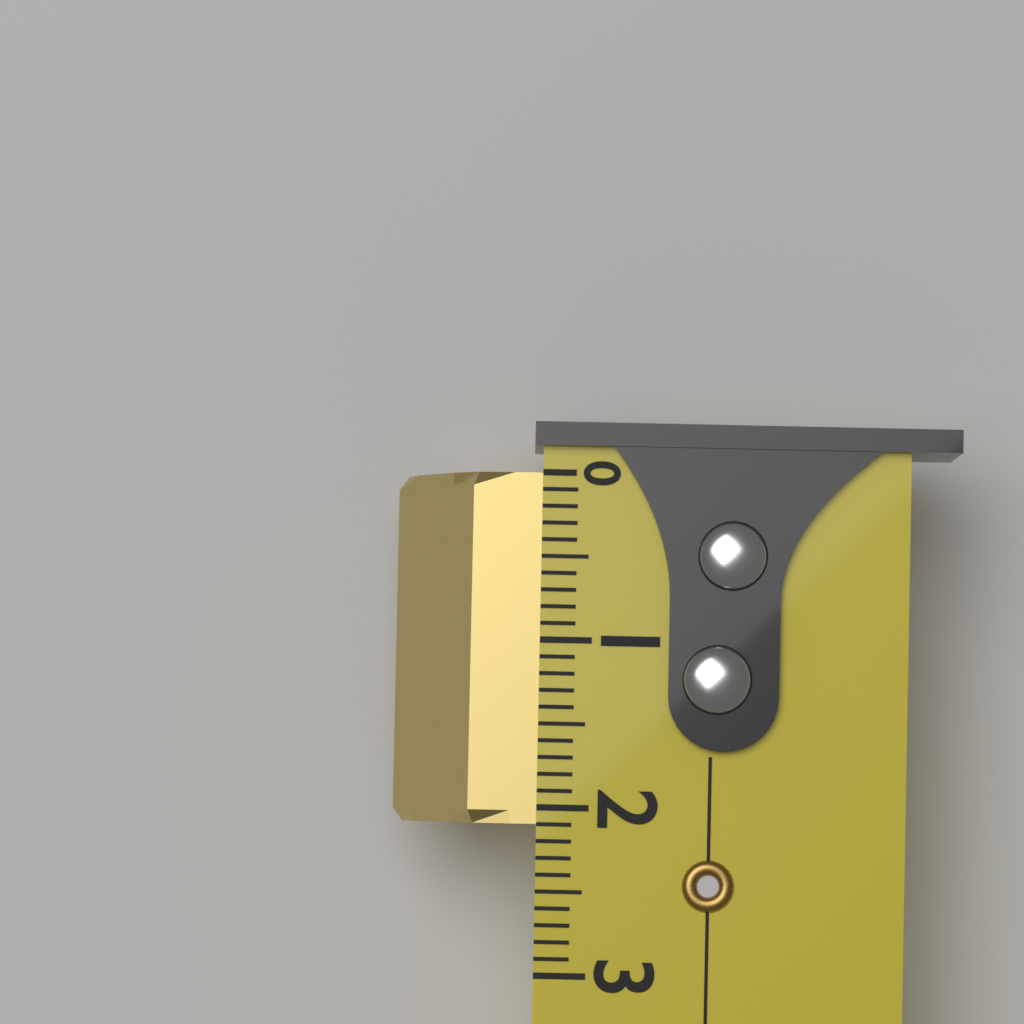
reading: 2.1 (no unit)
